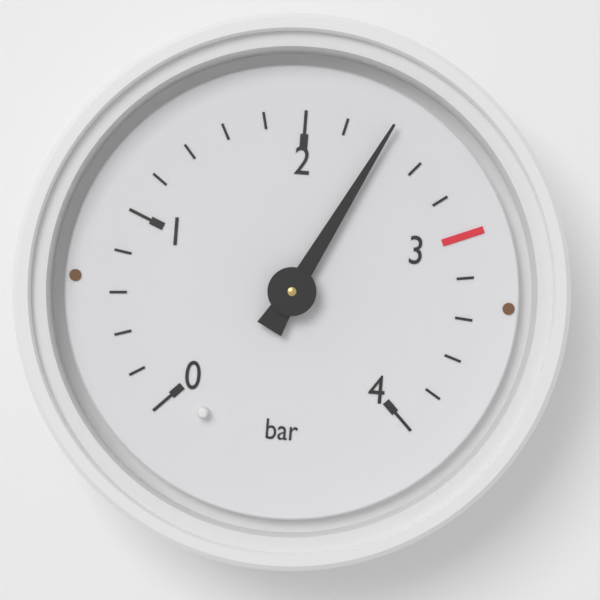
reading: 2.4 bar
